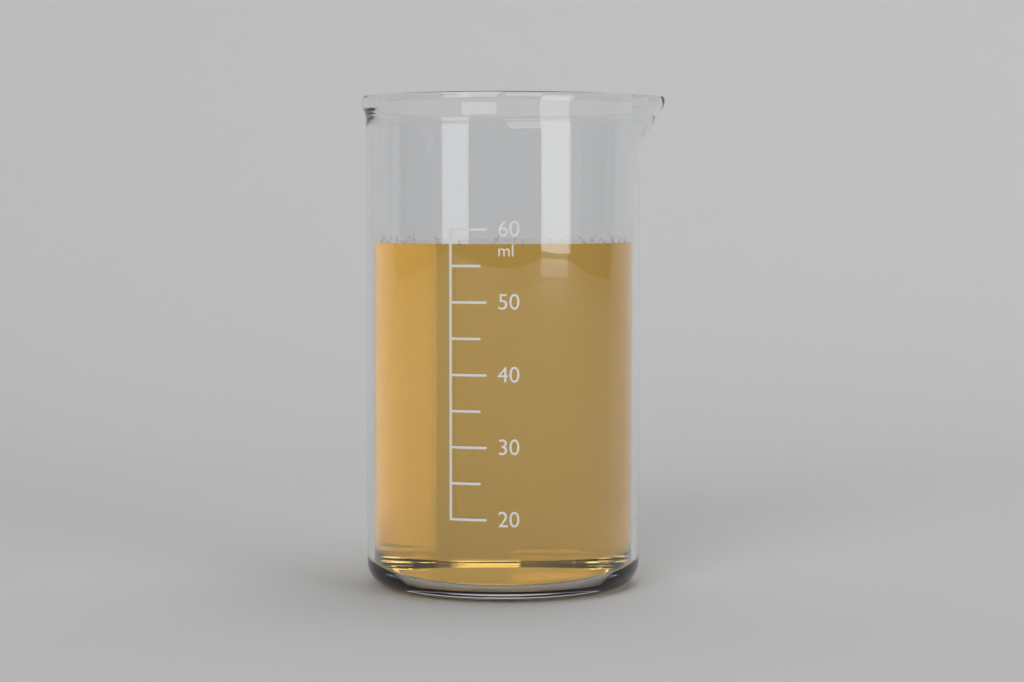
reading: 58 ml
